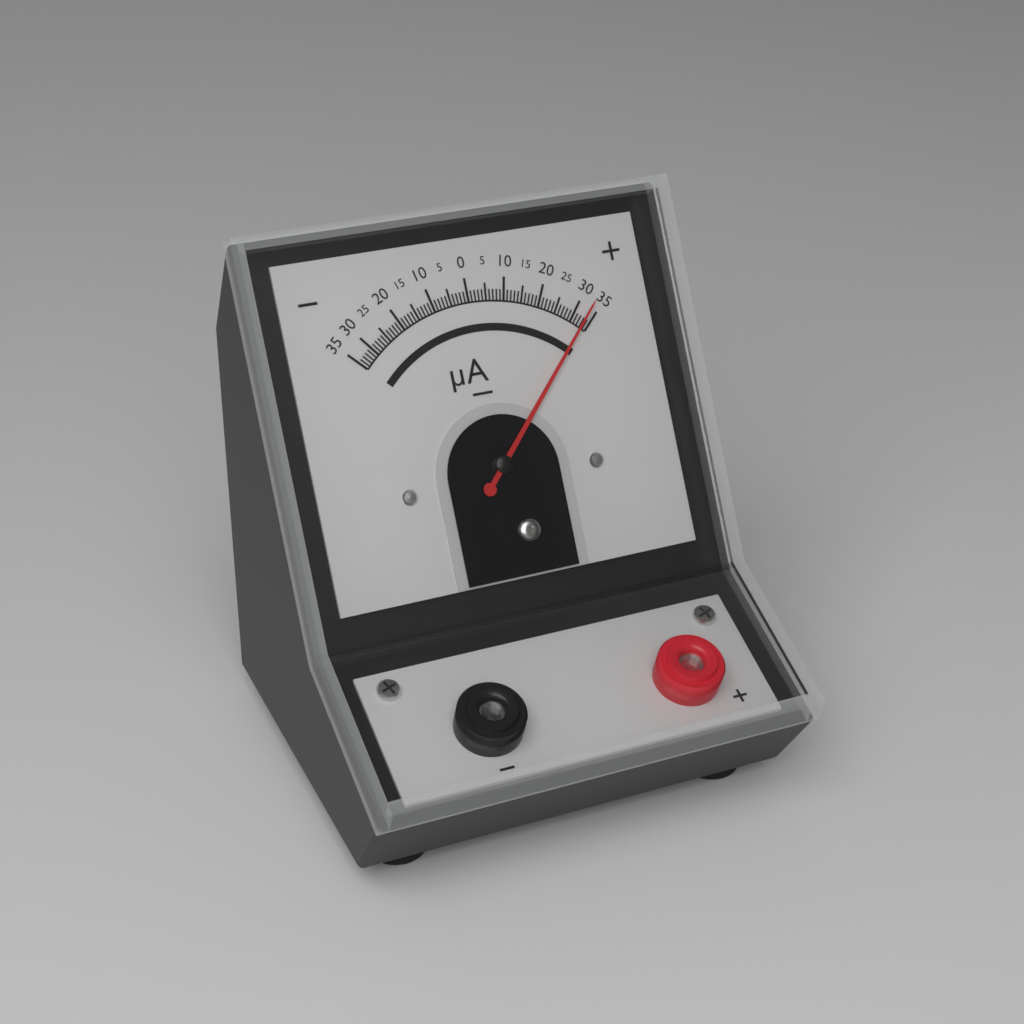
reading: 33 µA
